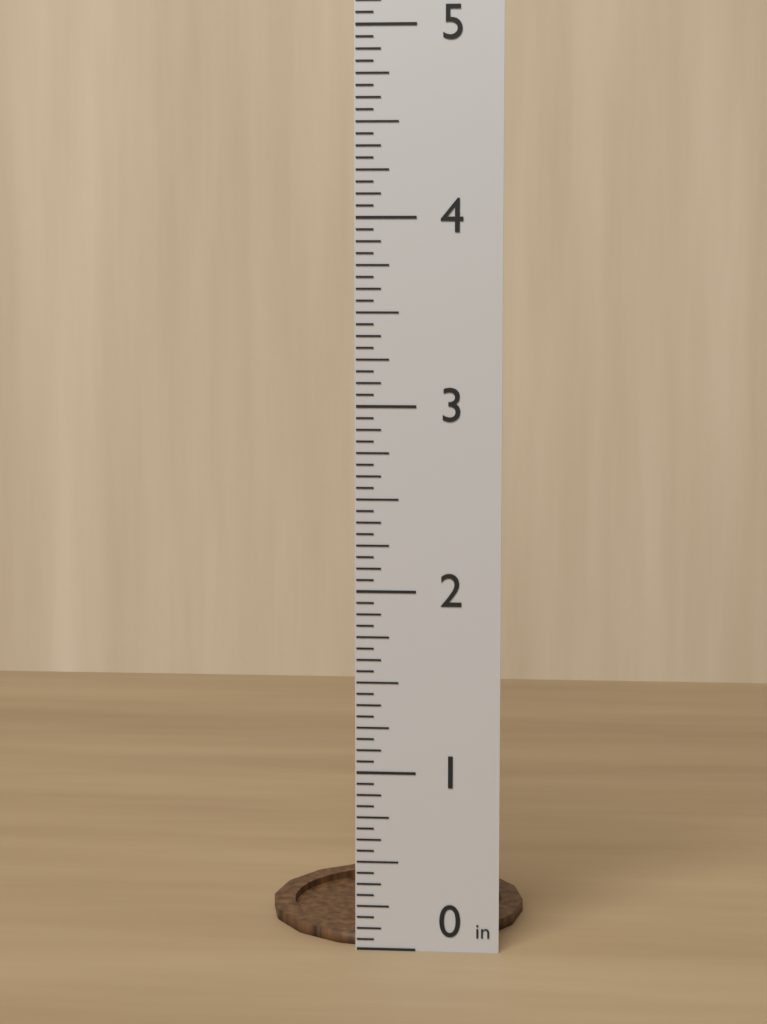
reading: 0.0625 in
